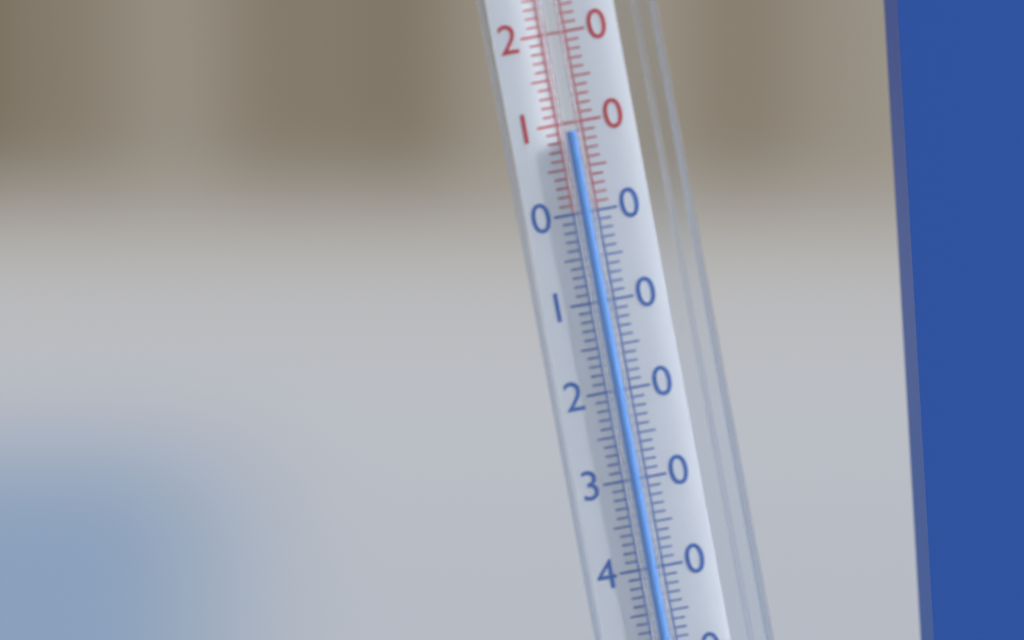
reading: 9 °C
